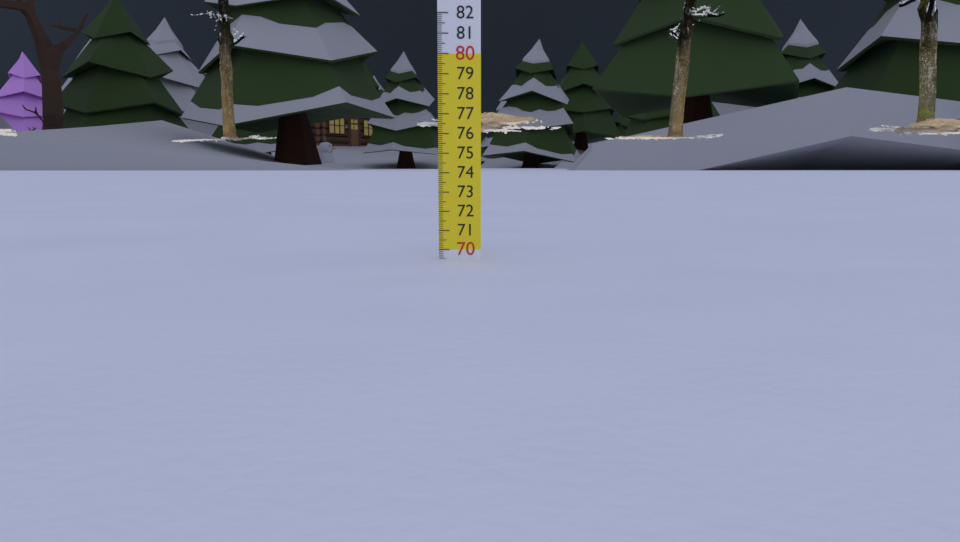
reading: 69.5 cm
